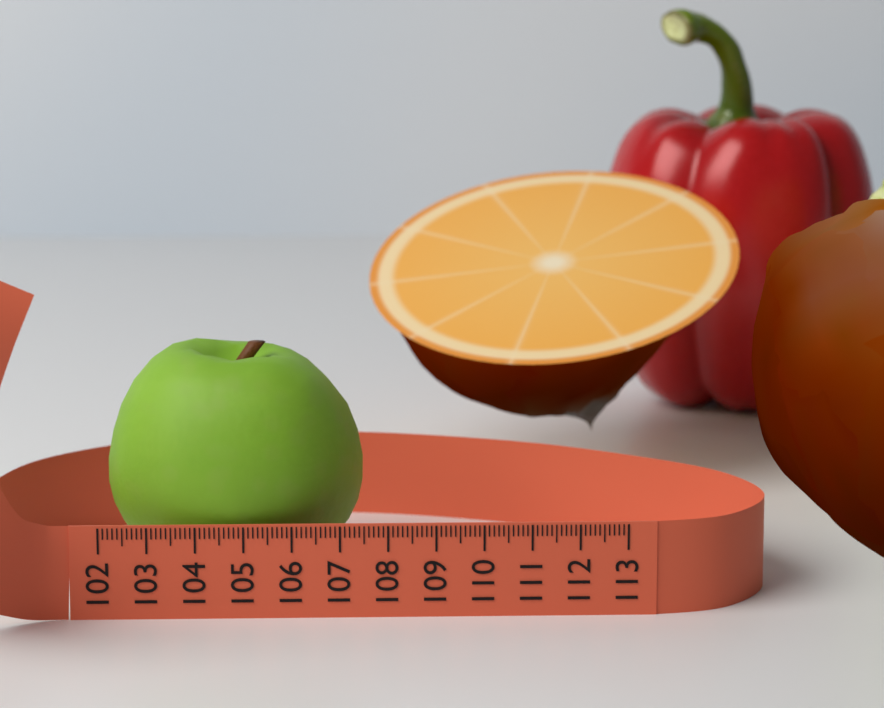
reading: 107.5 (no unit)
